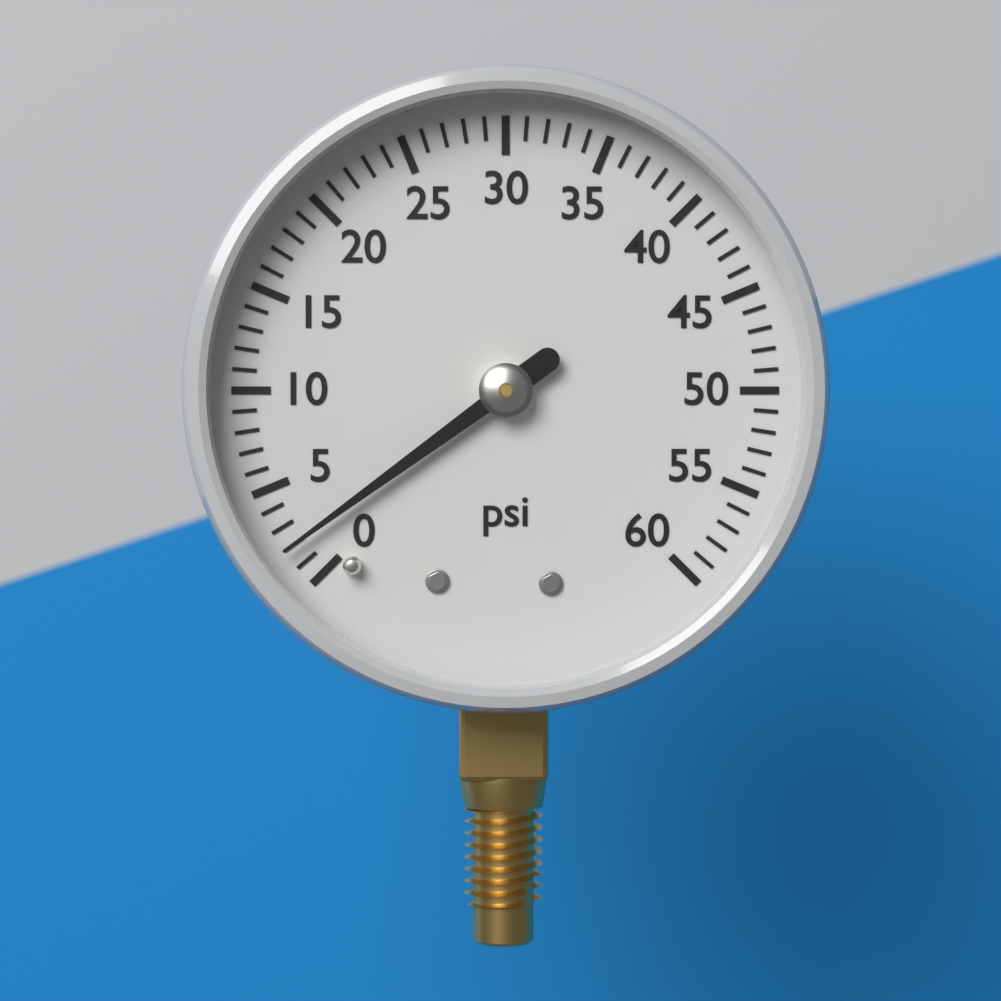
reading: 2 psi
